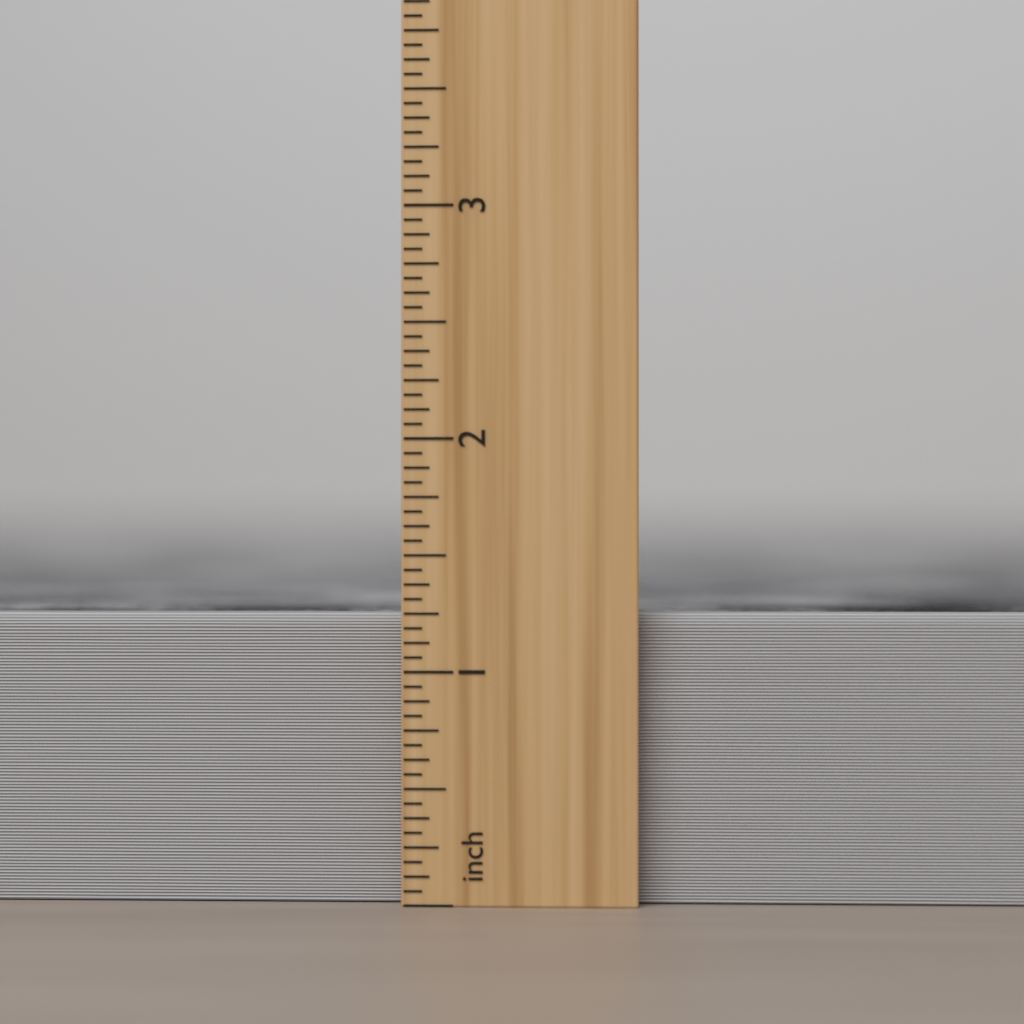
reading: 1.2500 inch
